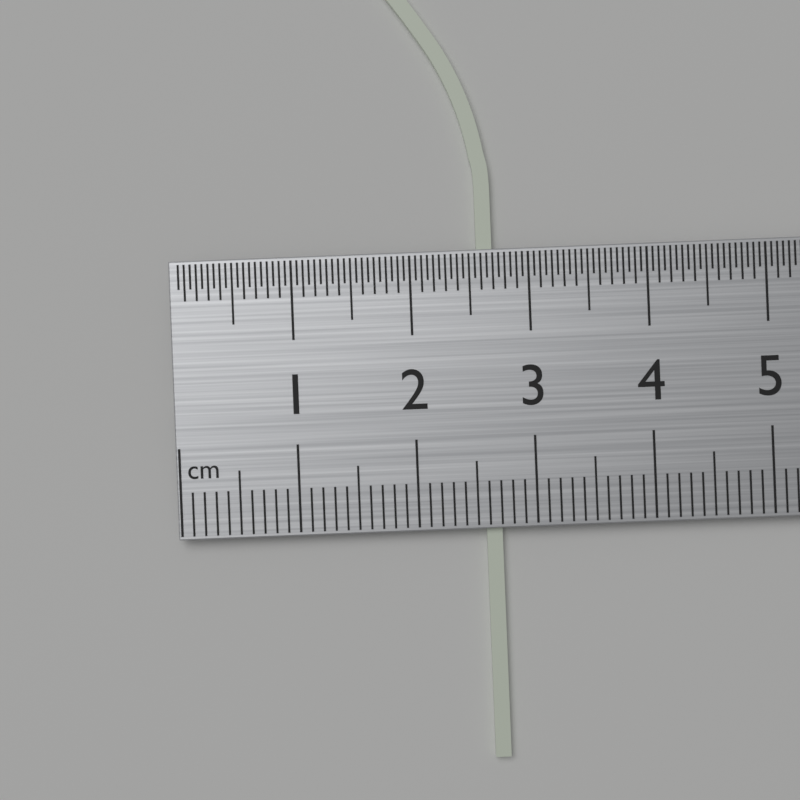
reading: 2.7 cm
